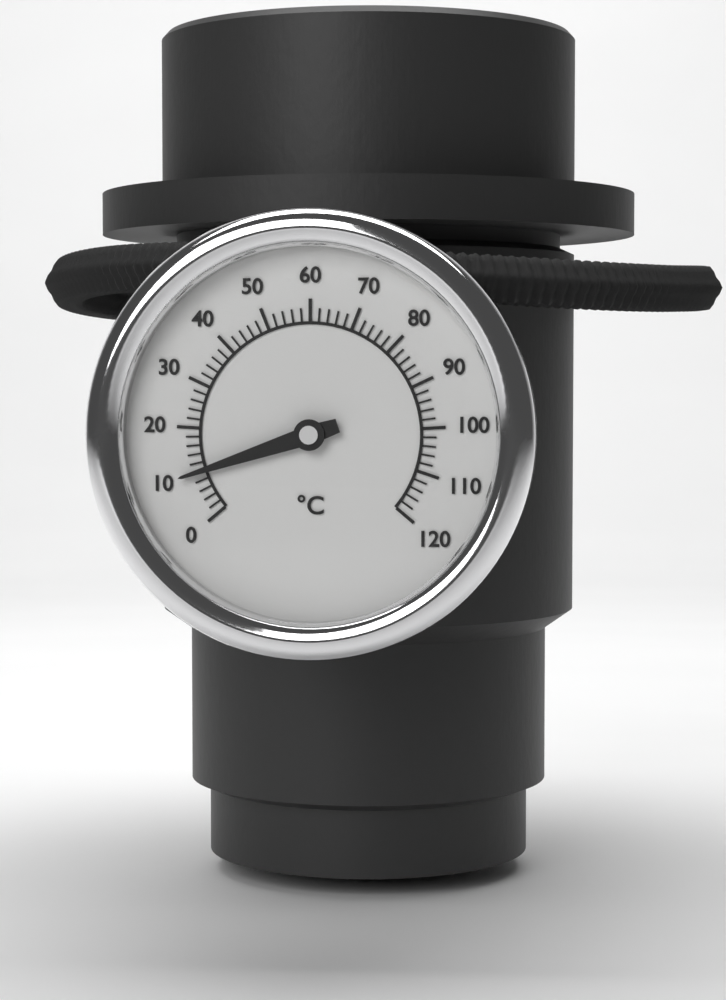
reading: 10 °C
